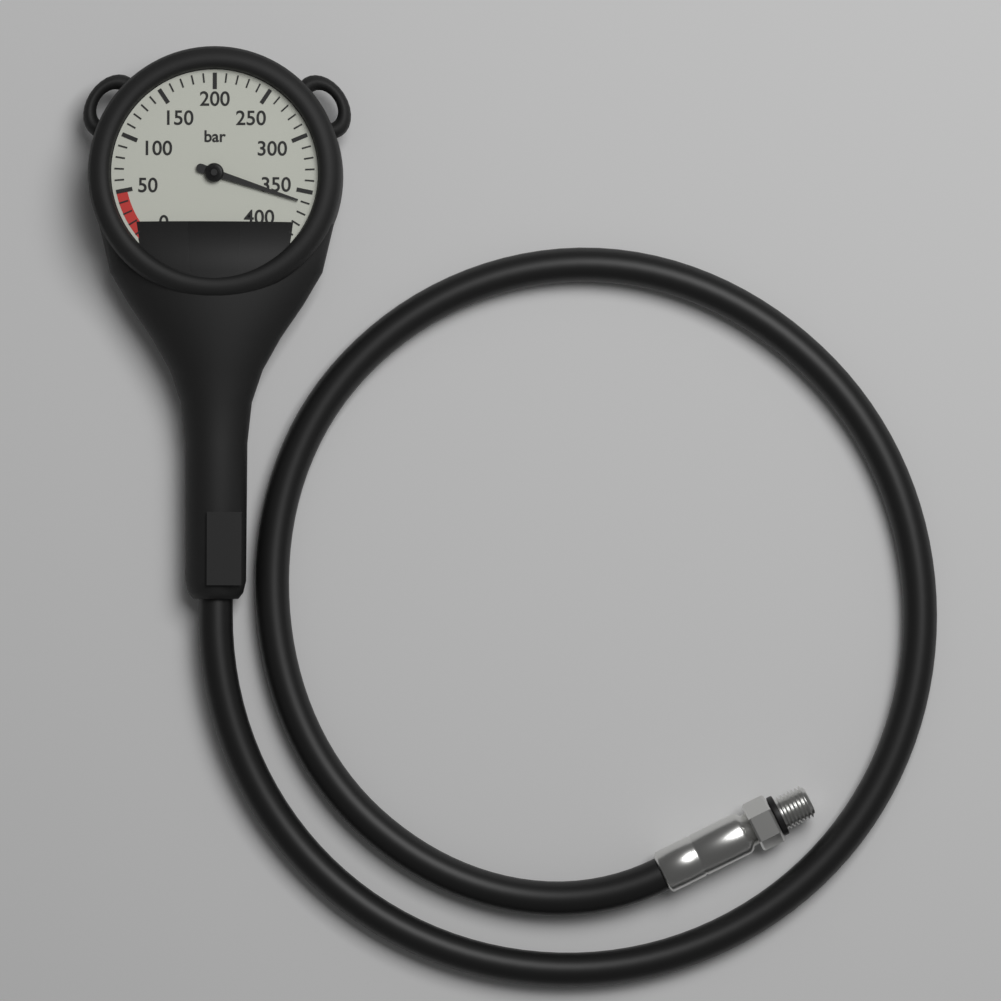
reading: 360 bar
